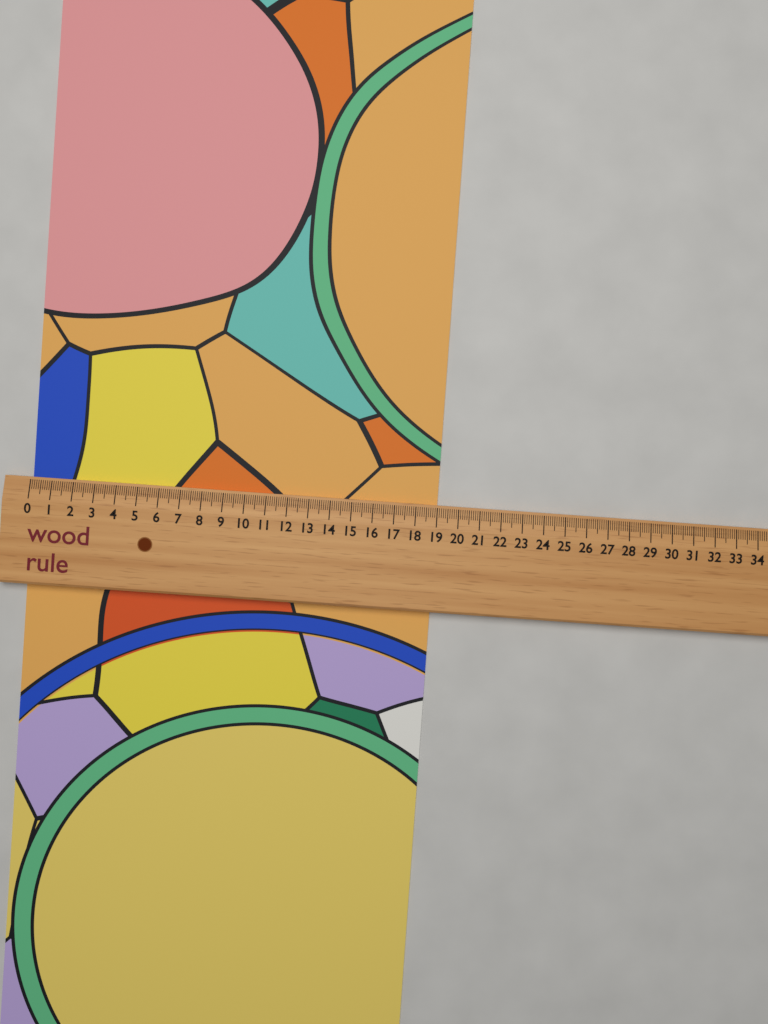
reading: 19.0 (no unit)
